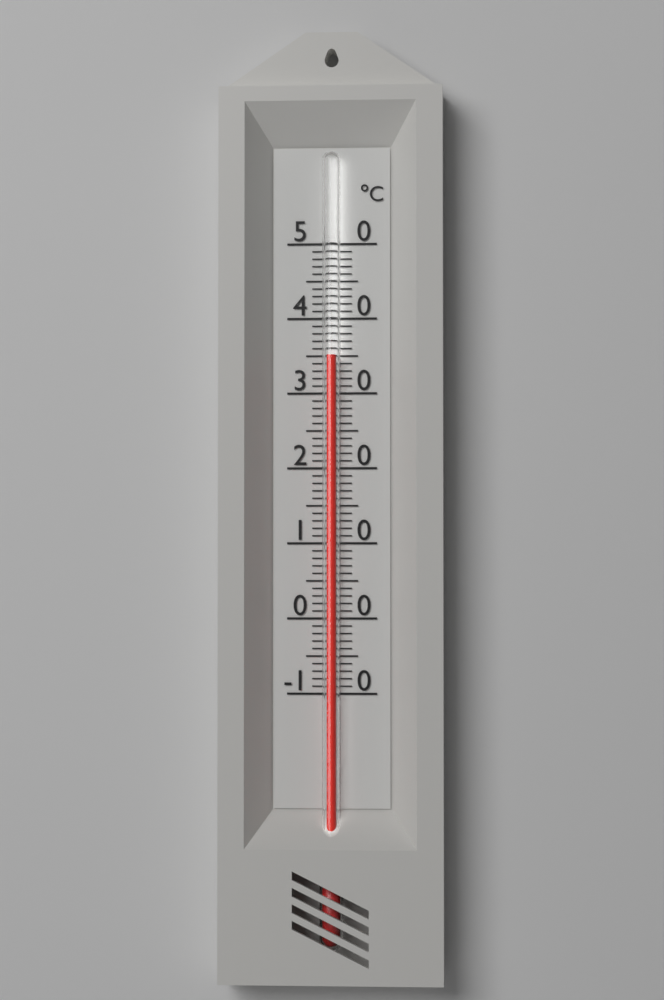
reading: 35 °C
